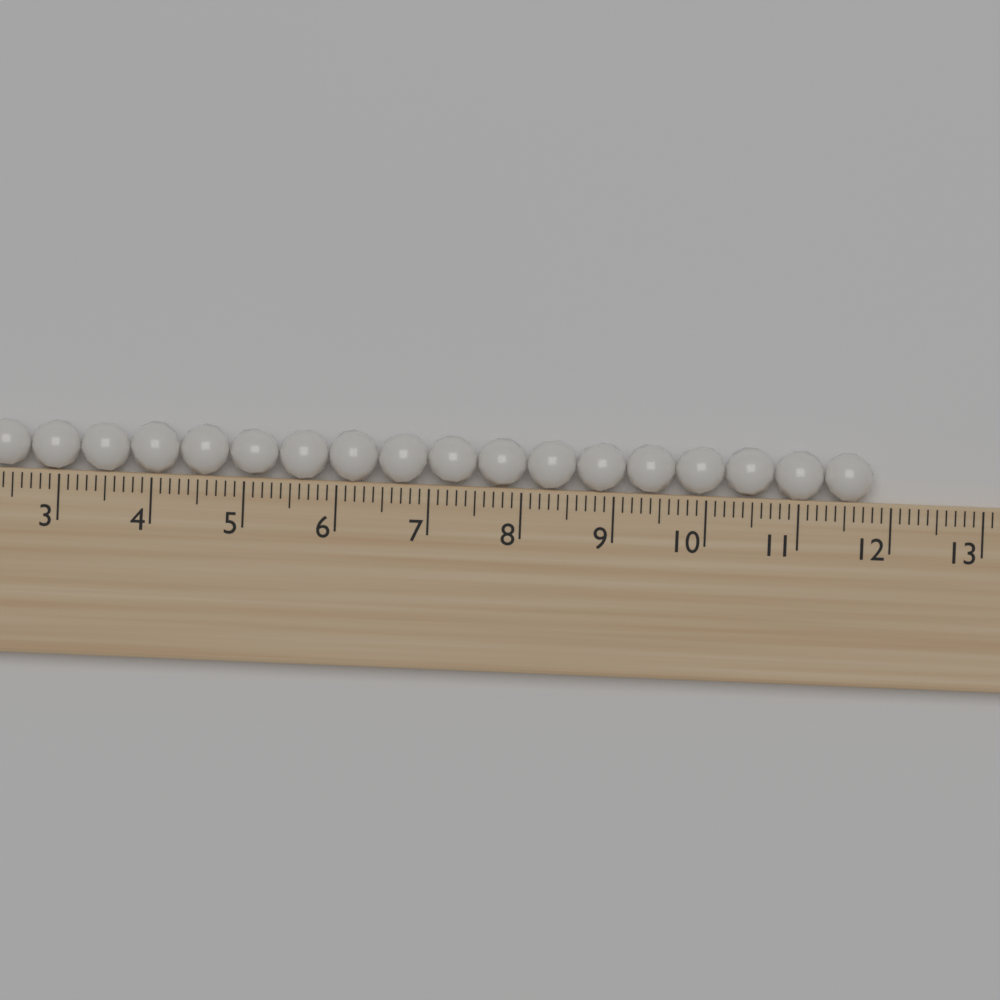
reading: 11.8 (no unit)
